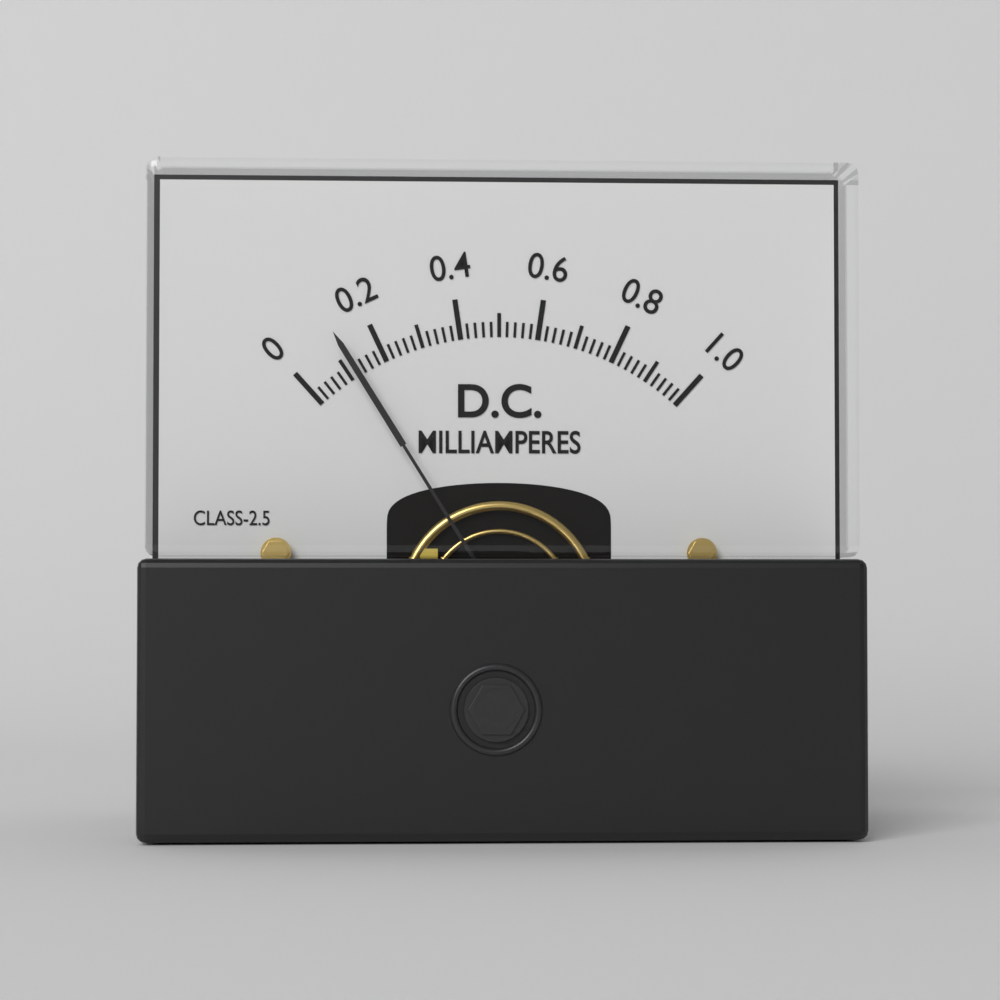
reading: 0.12 mA
